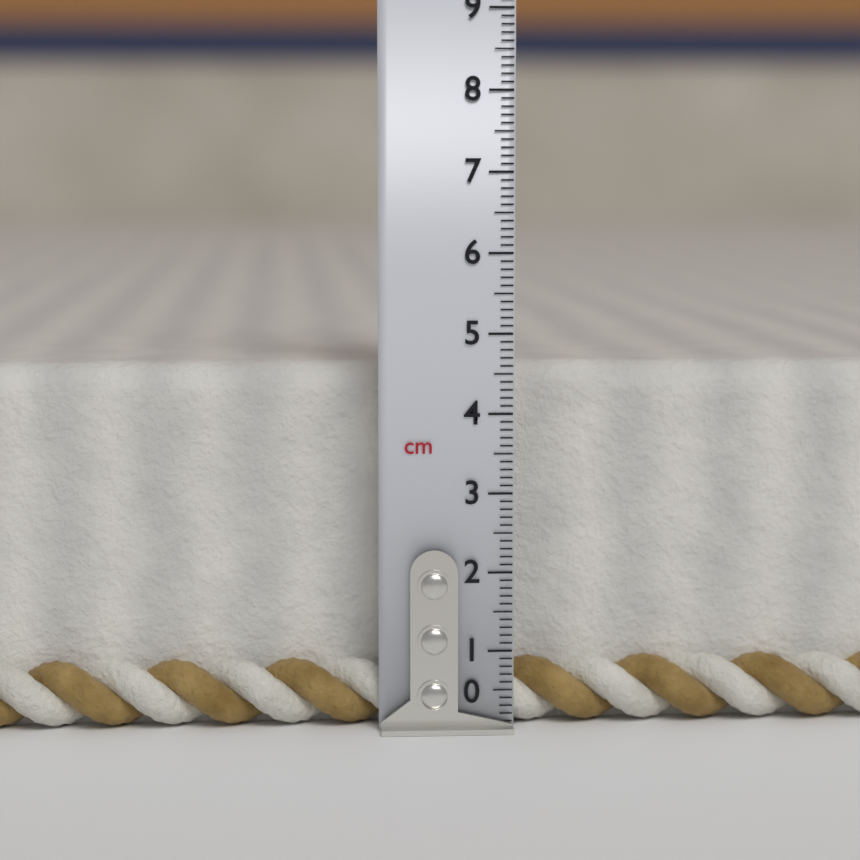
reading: 4.6 cm
